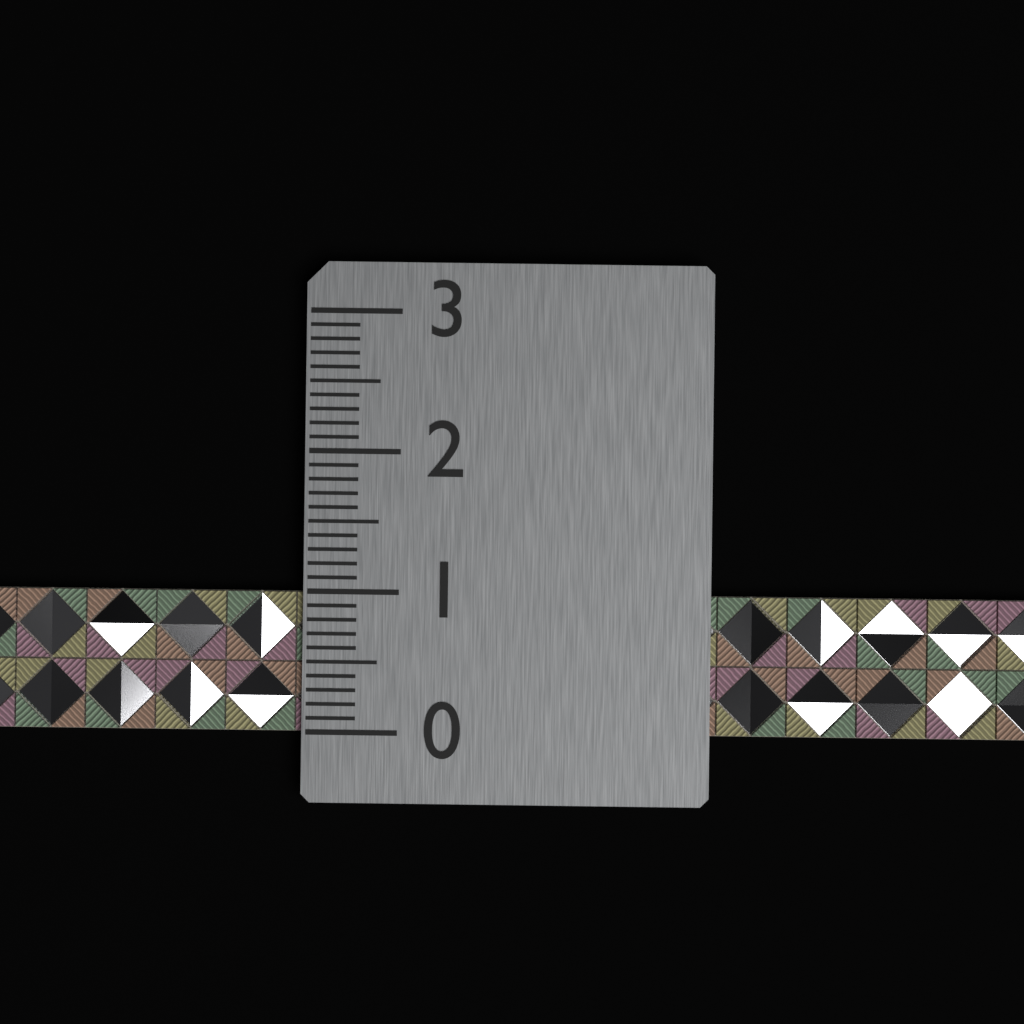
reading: 1.0 (no unit)
